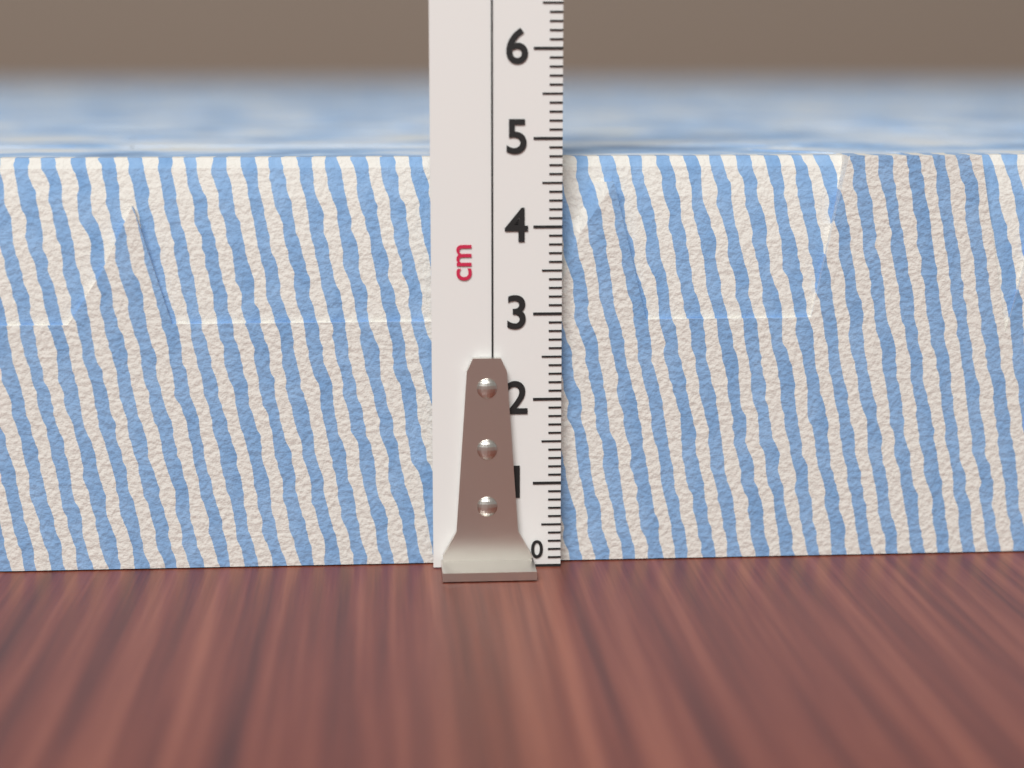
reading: 4.8 cm
